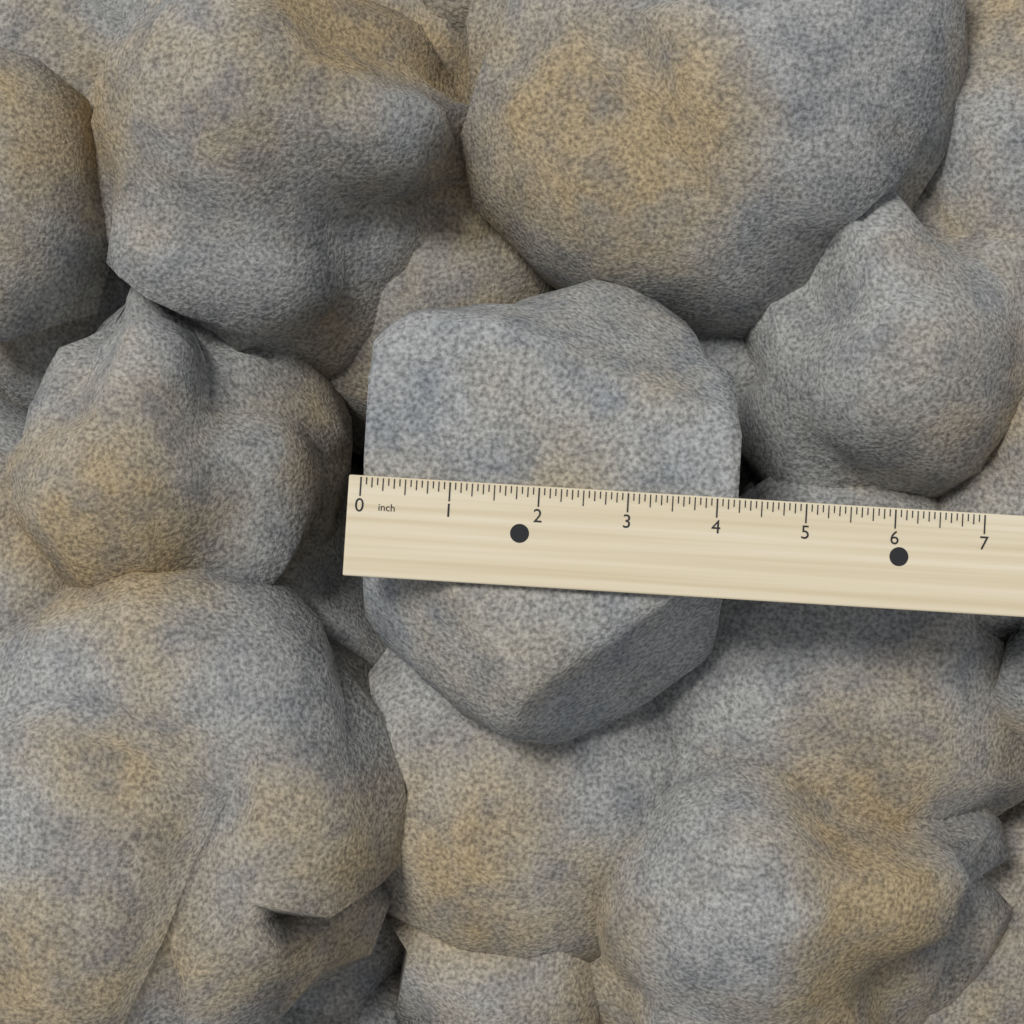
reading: 4.2500 inch
